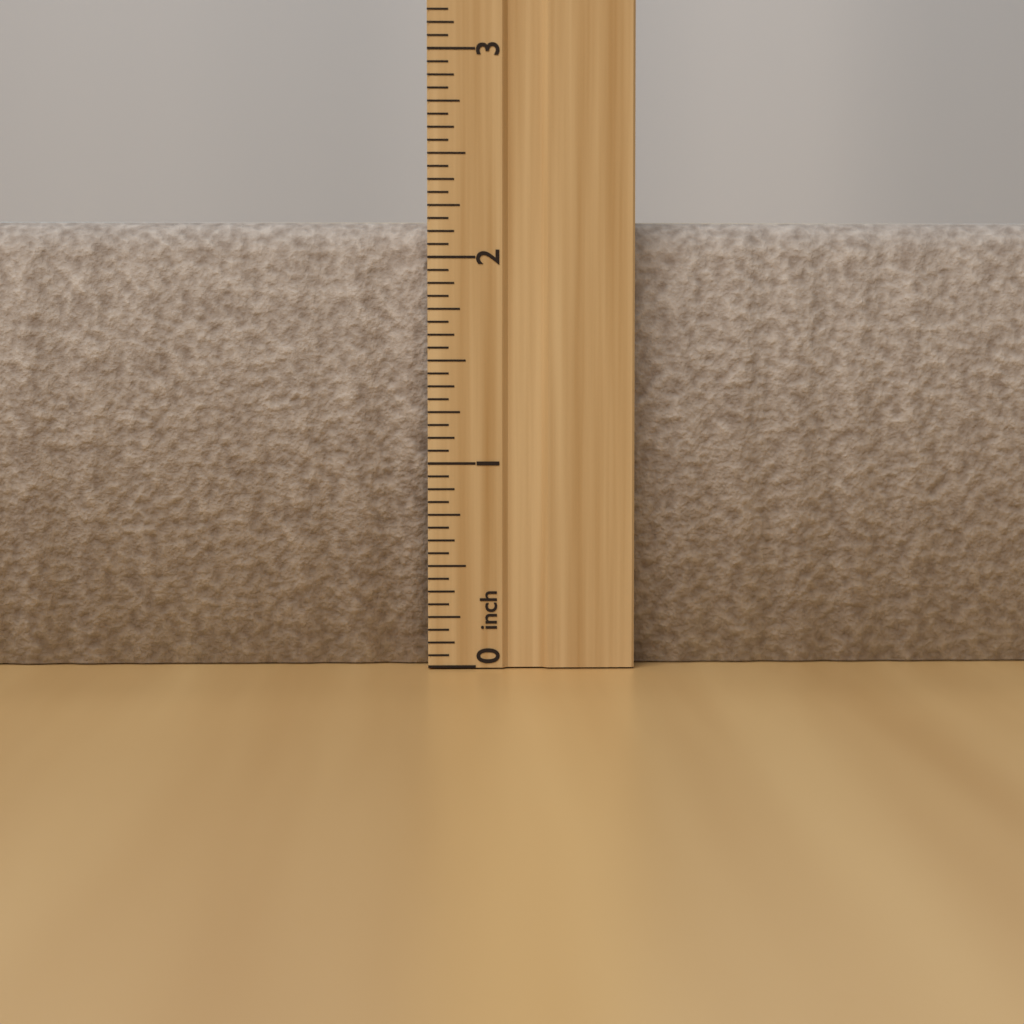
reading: 2.1875 inch
